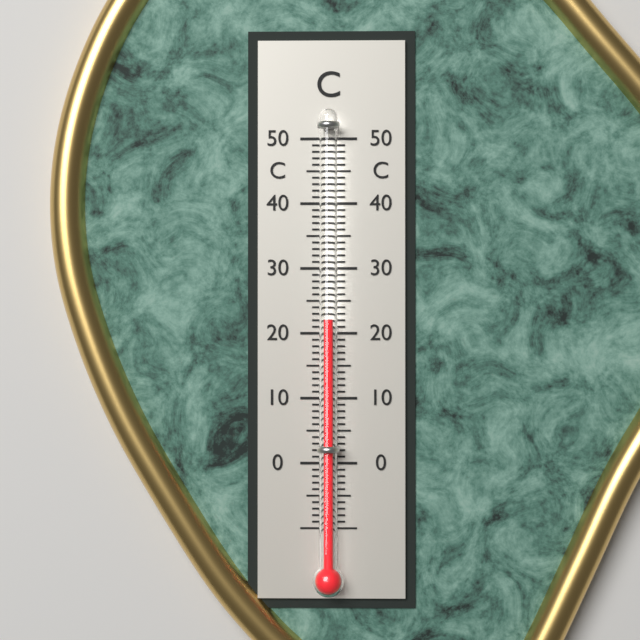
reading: 22 °C
